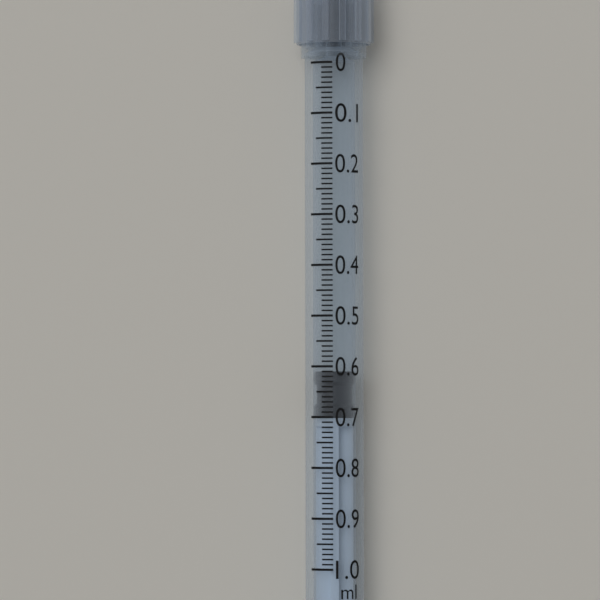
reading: 0.61 ml
